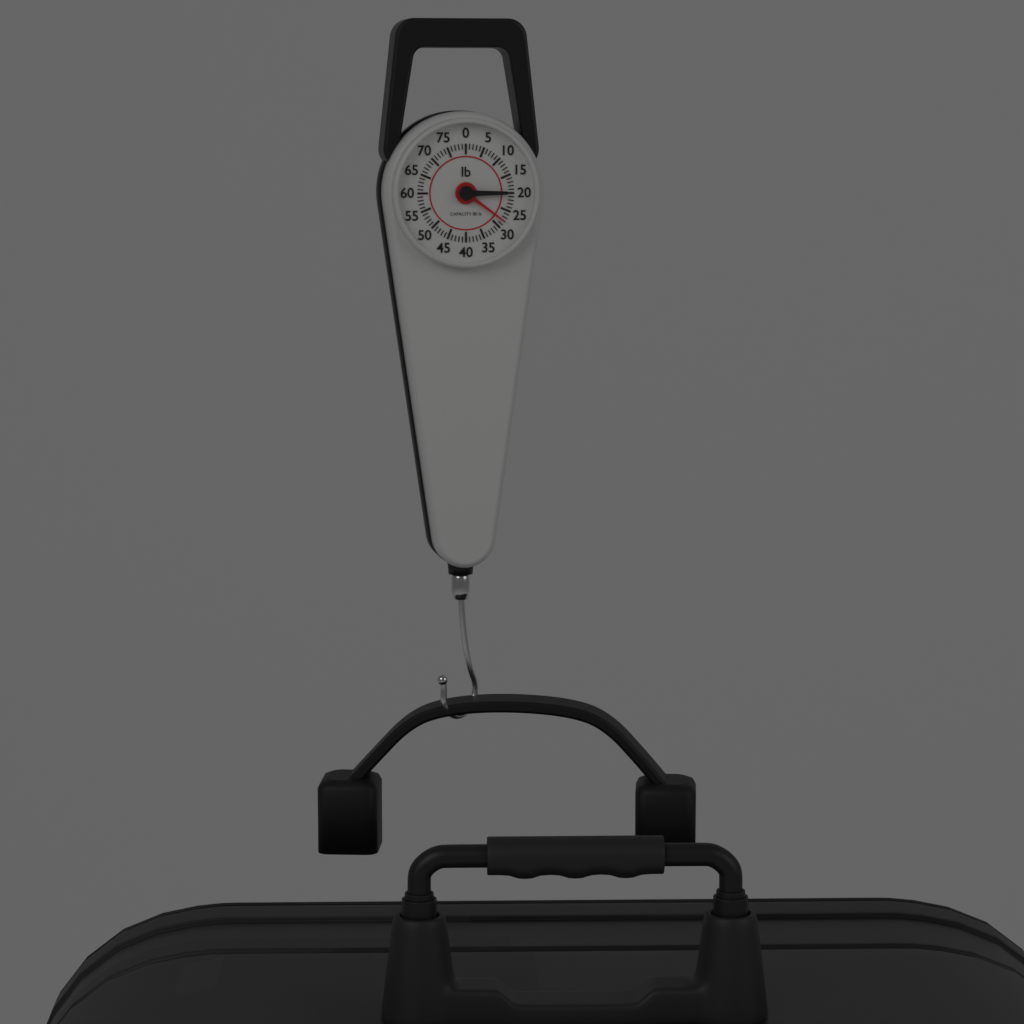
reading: 28 lb
